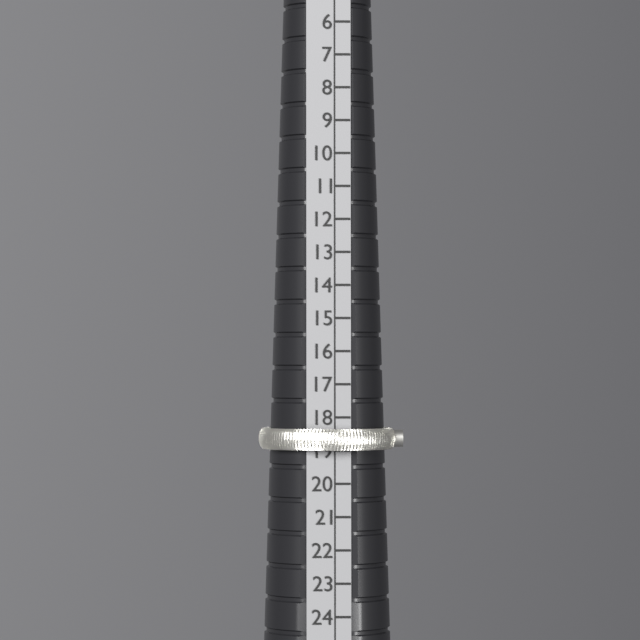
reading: 19 (no unit)
